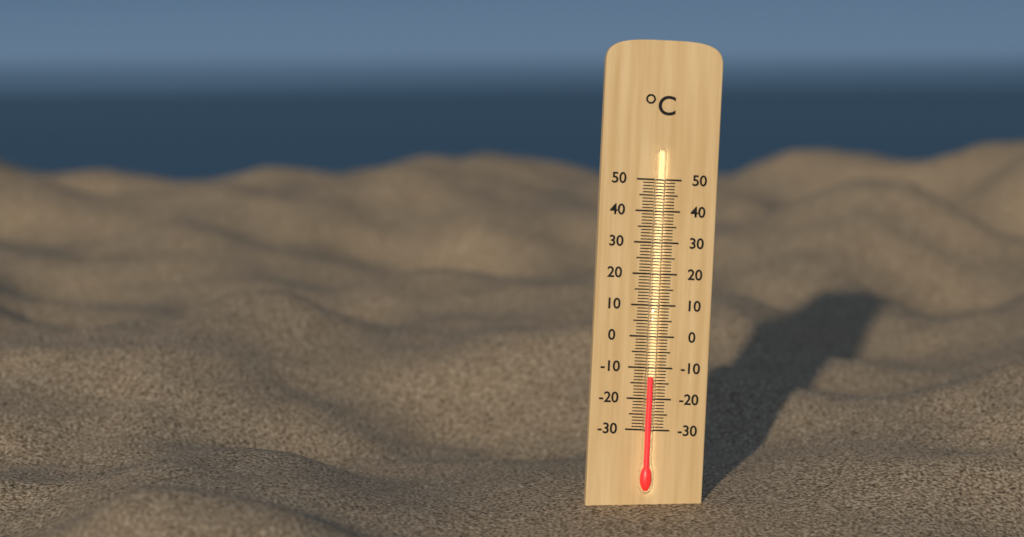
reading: -13 °C
